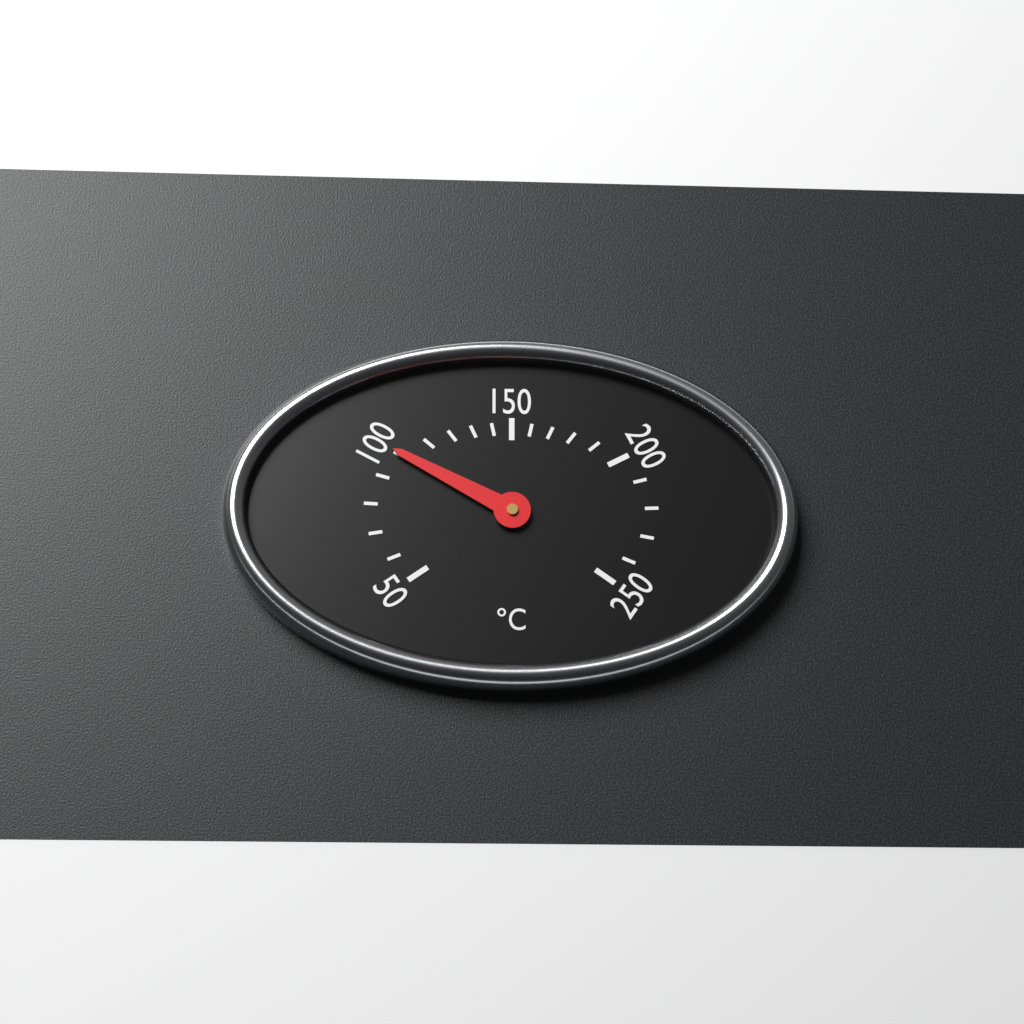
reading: 100 °C
